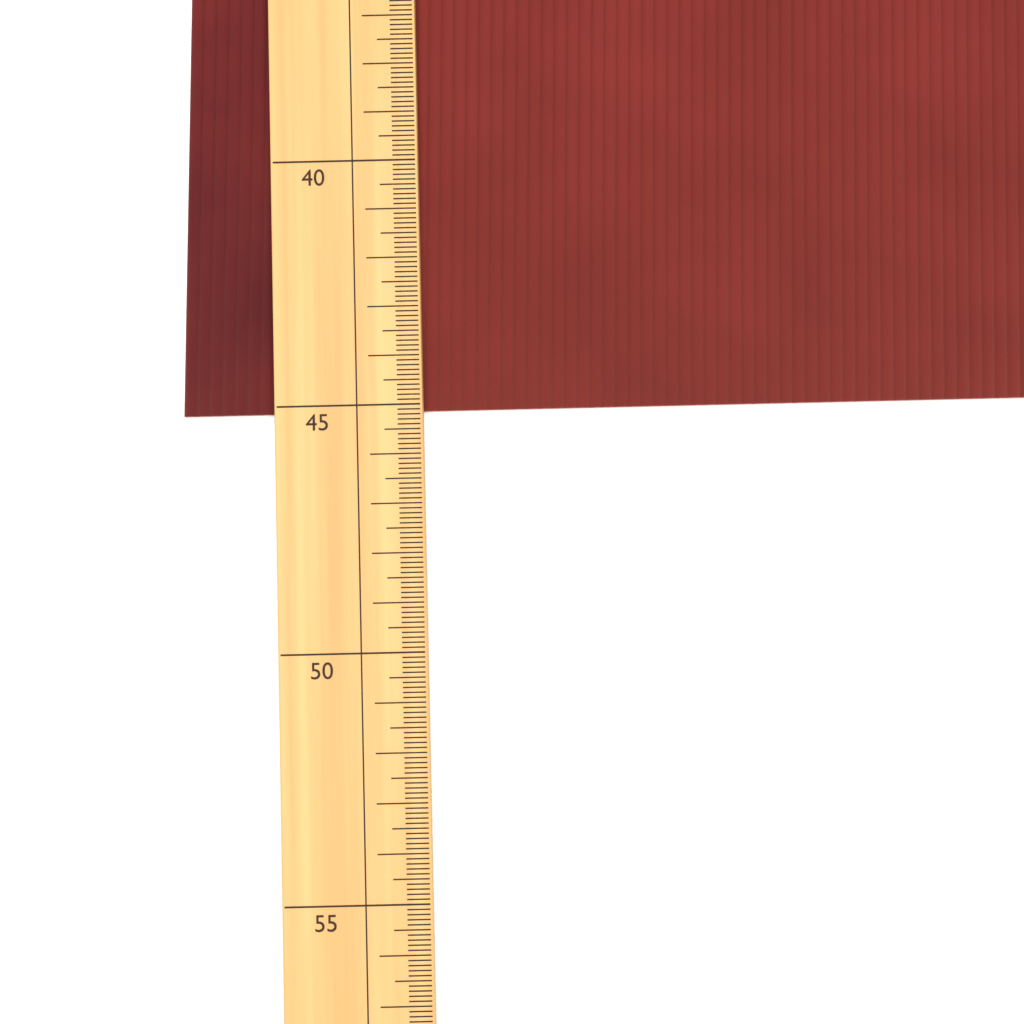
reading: 45.1 (no unit)
